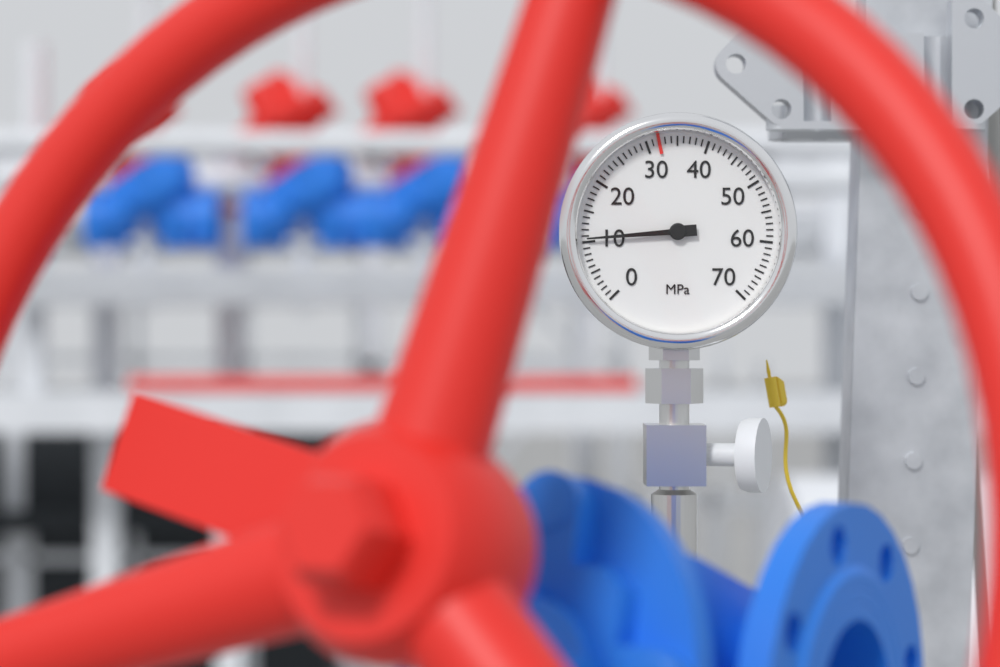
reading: 10.5 MPa
